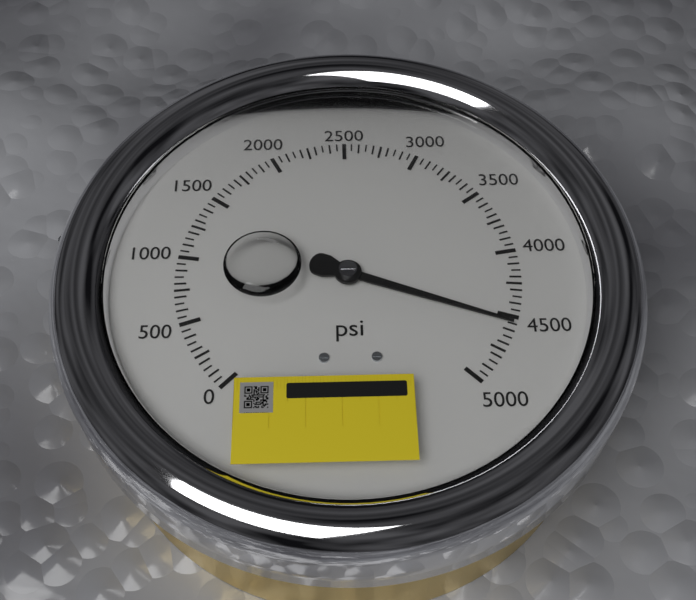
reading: 4550 psi
